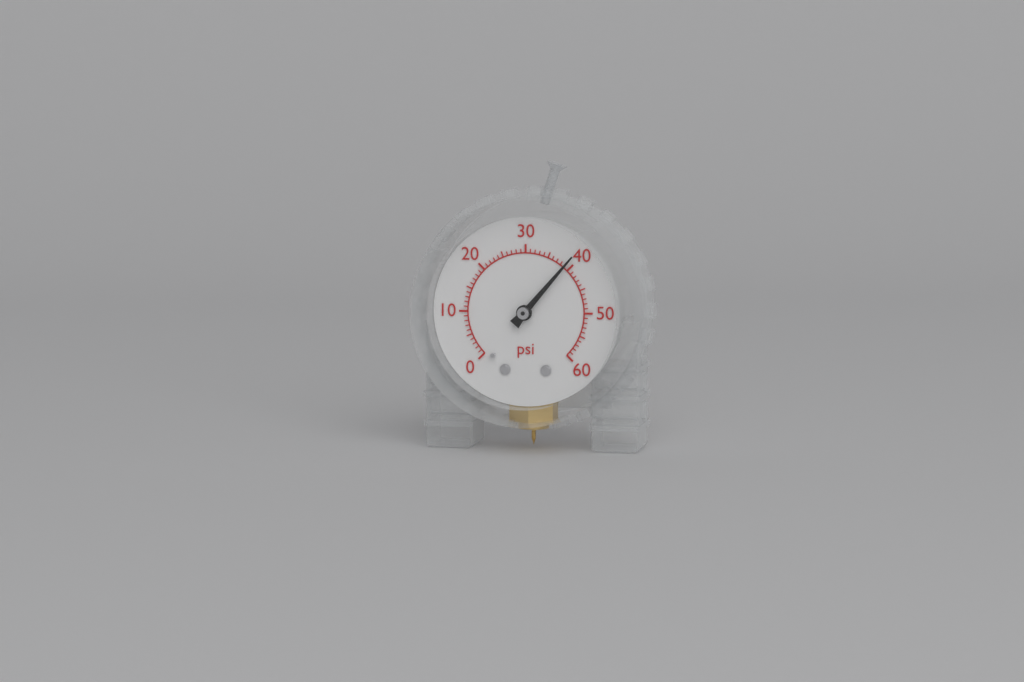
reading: 39 psi
